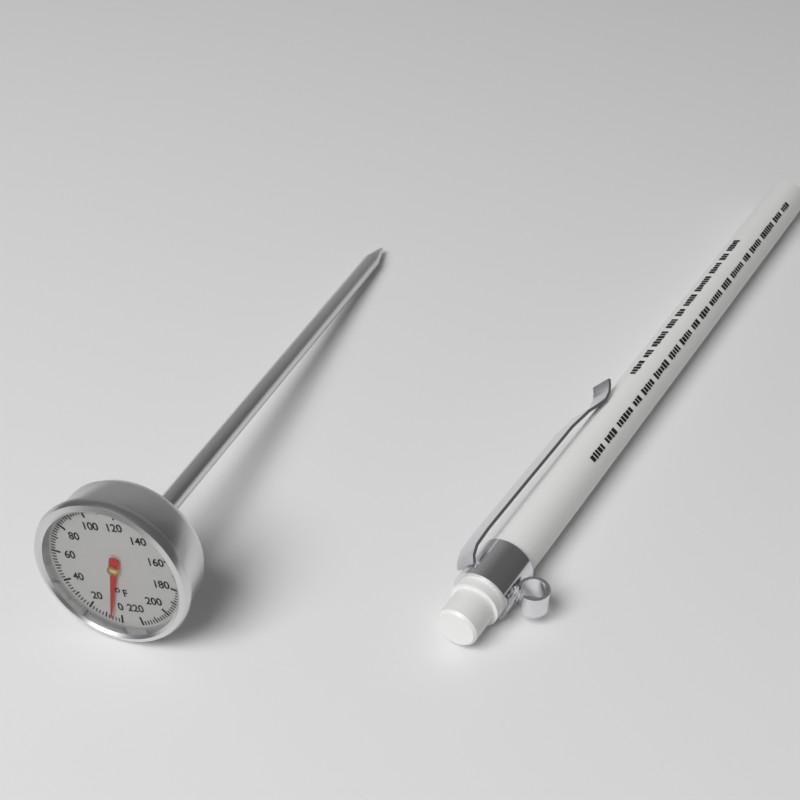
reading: 6 °F
